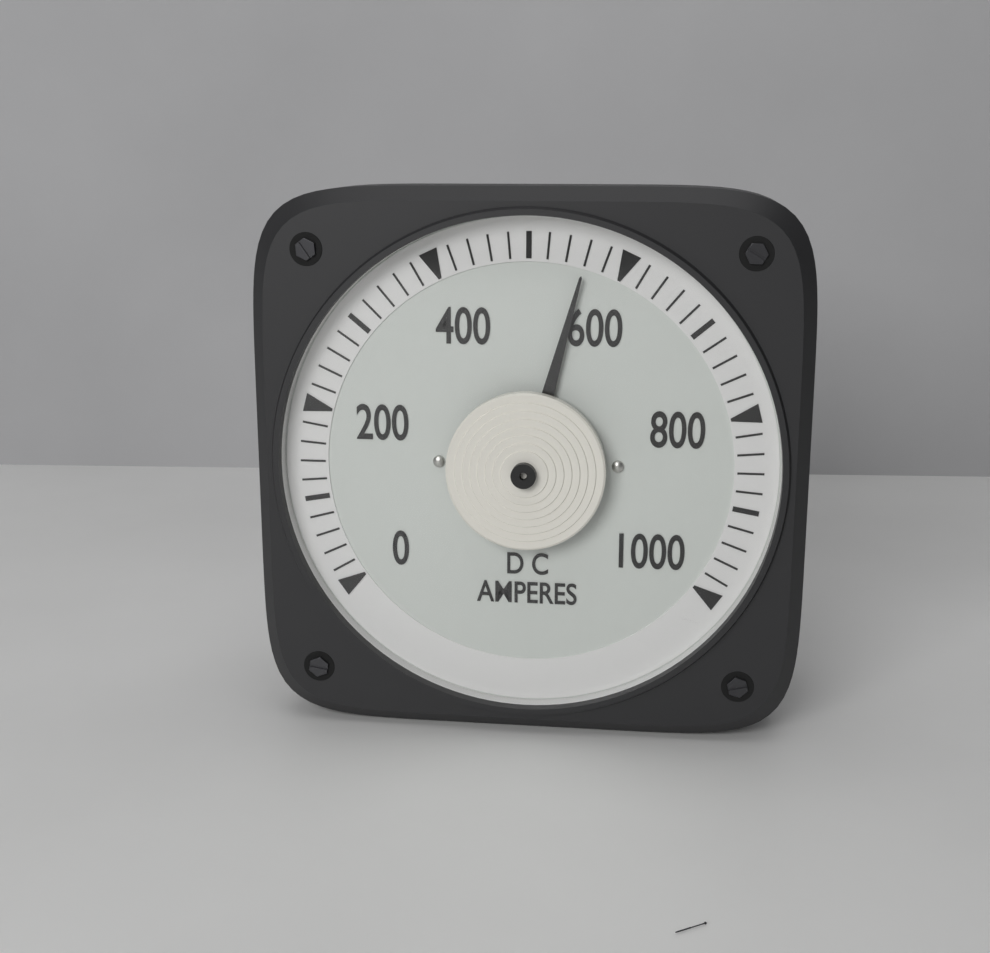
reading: 560 A
